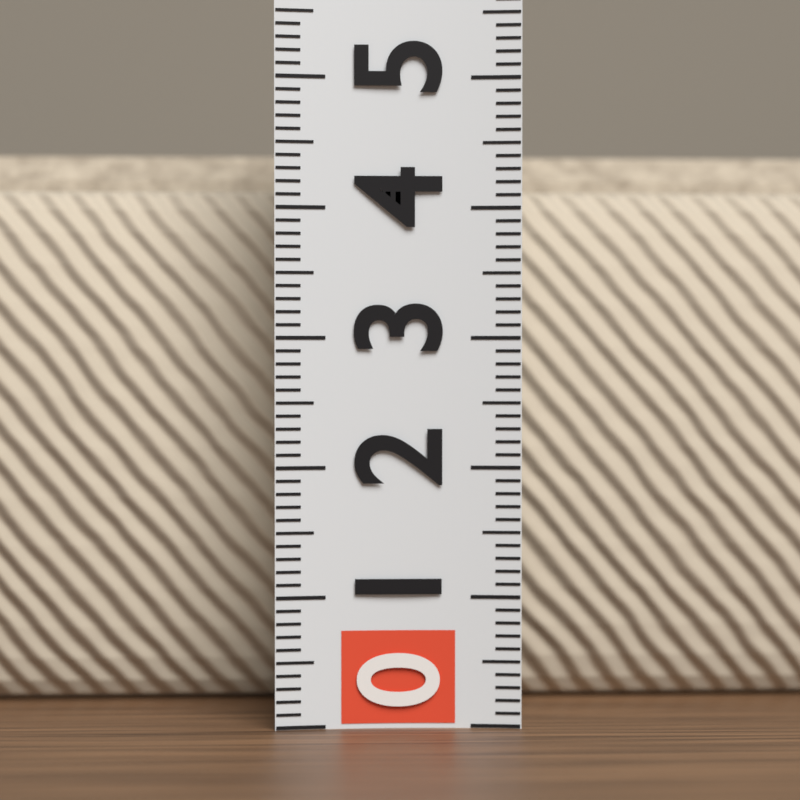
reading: 4.6 (no unit)
